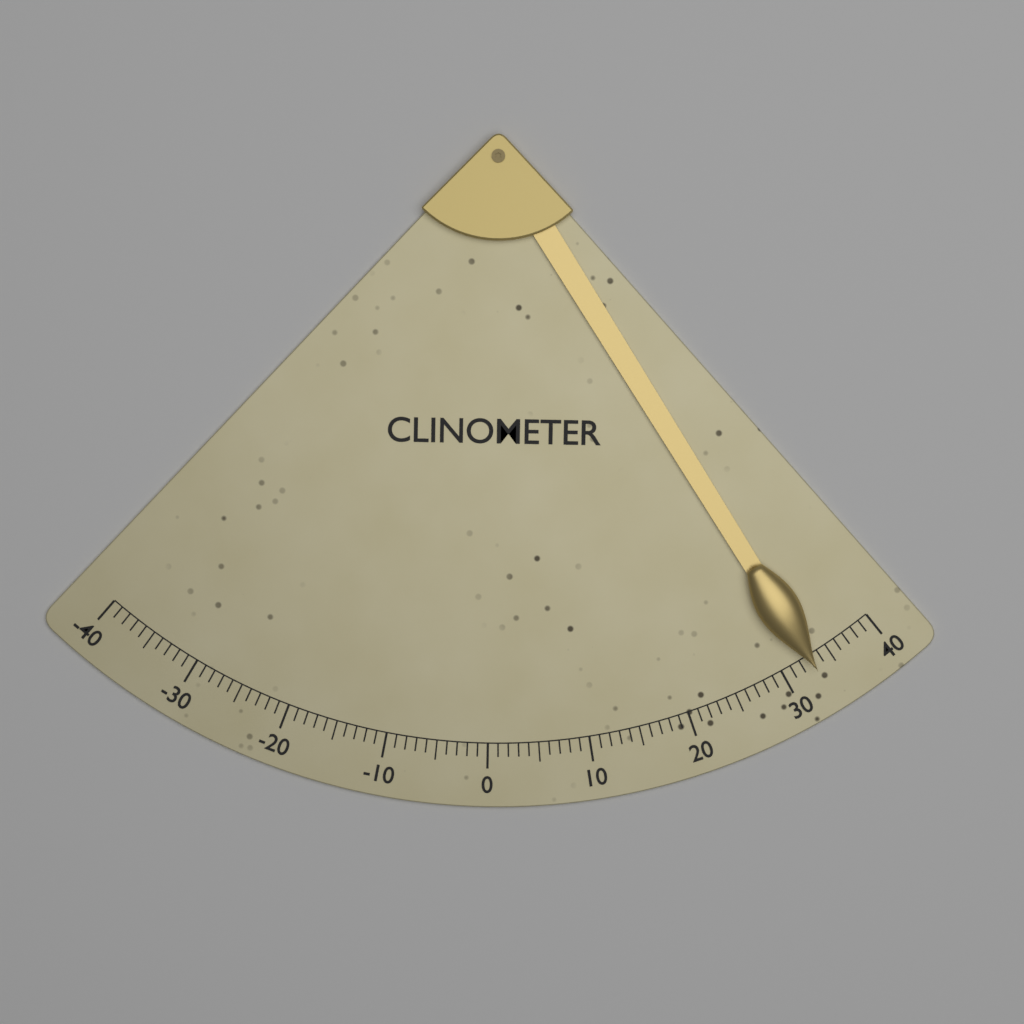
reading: 33 (no unit)
